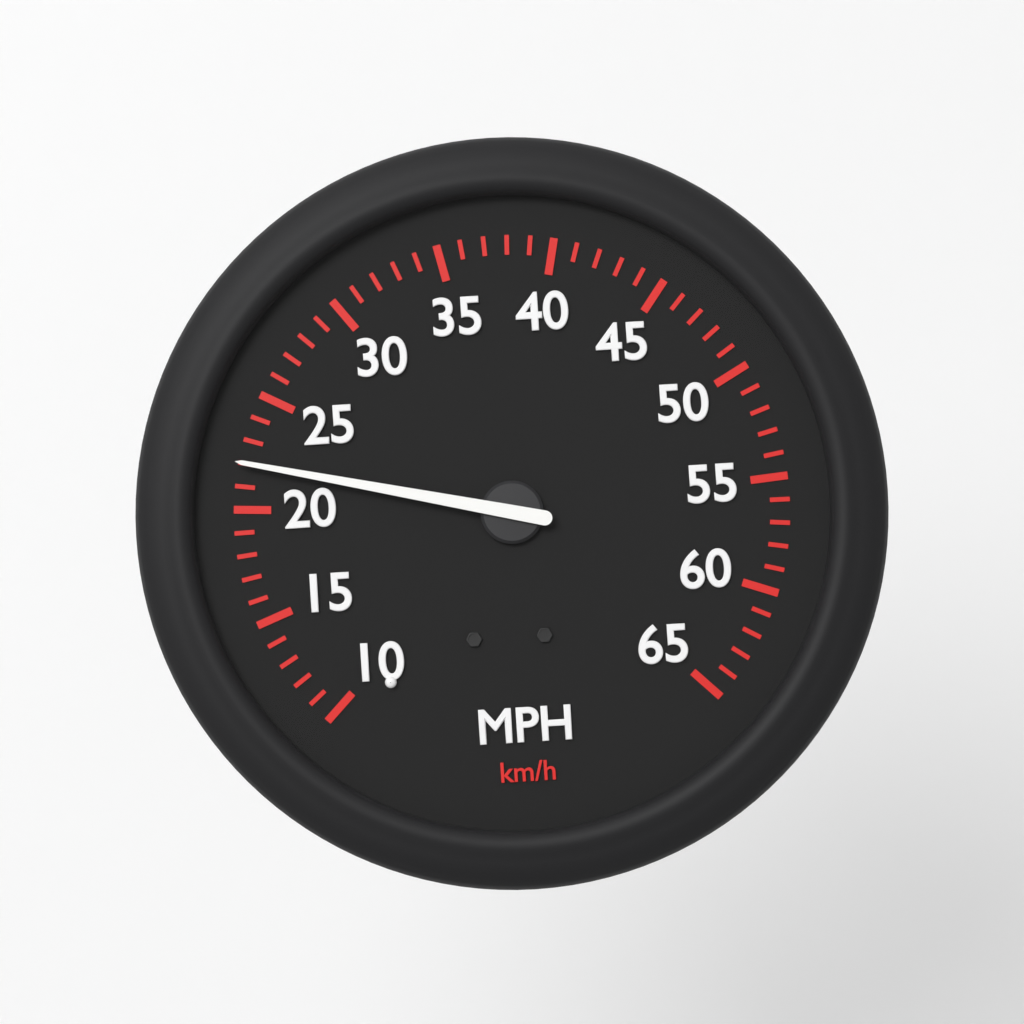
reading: 22 mph
